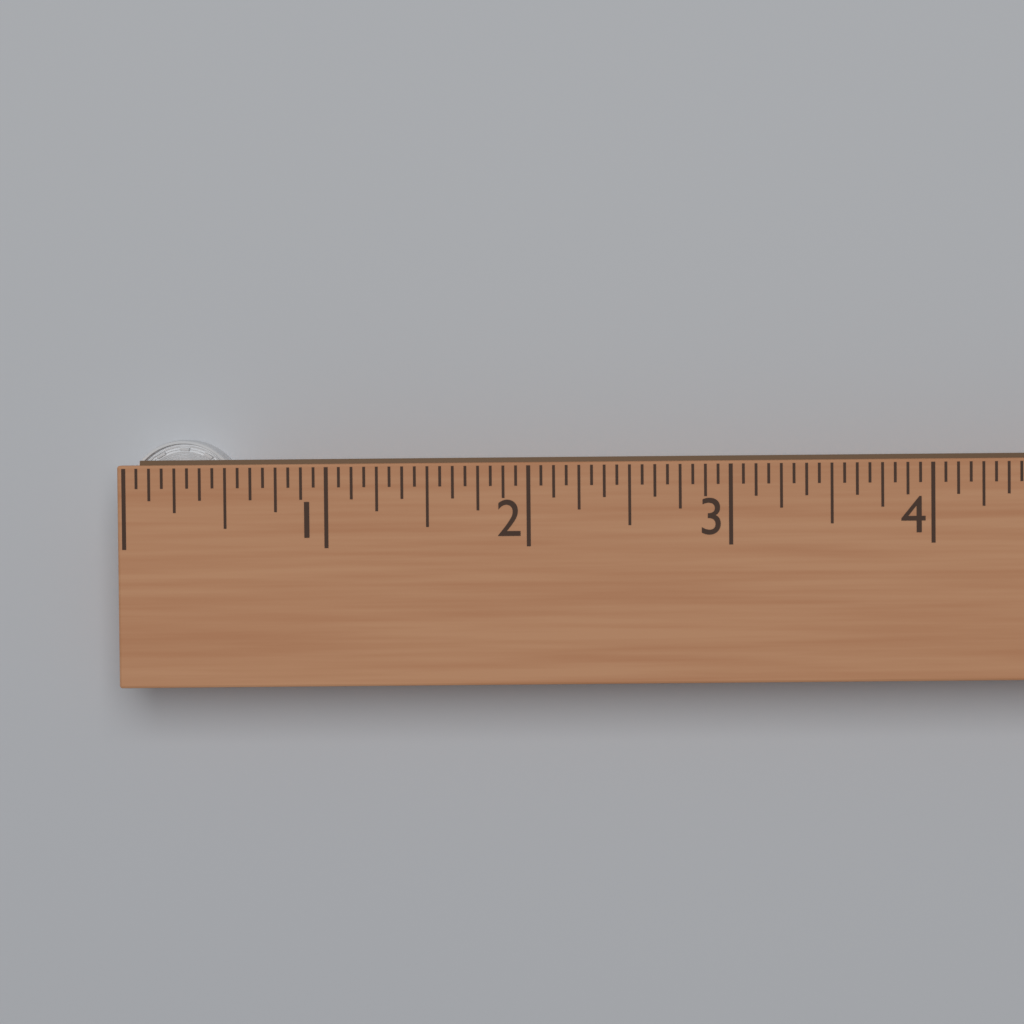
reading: 0.5625 (no unit)
